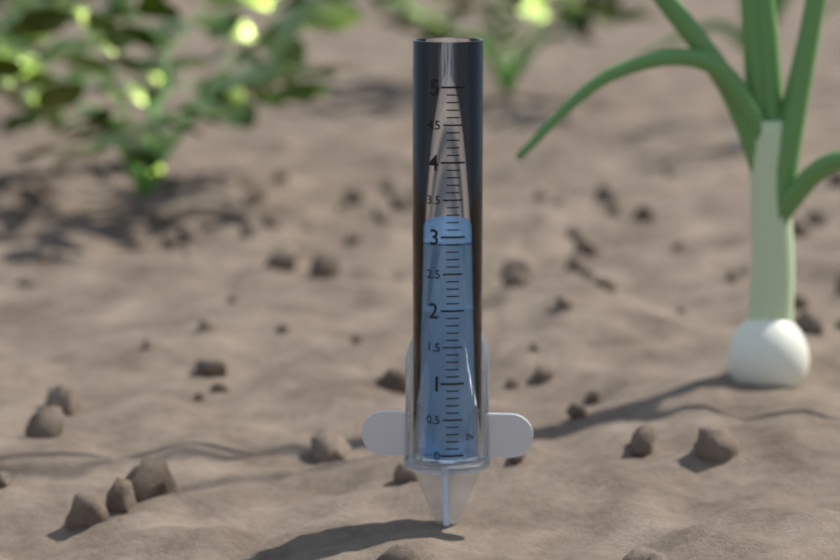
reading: 2.9 in
